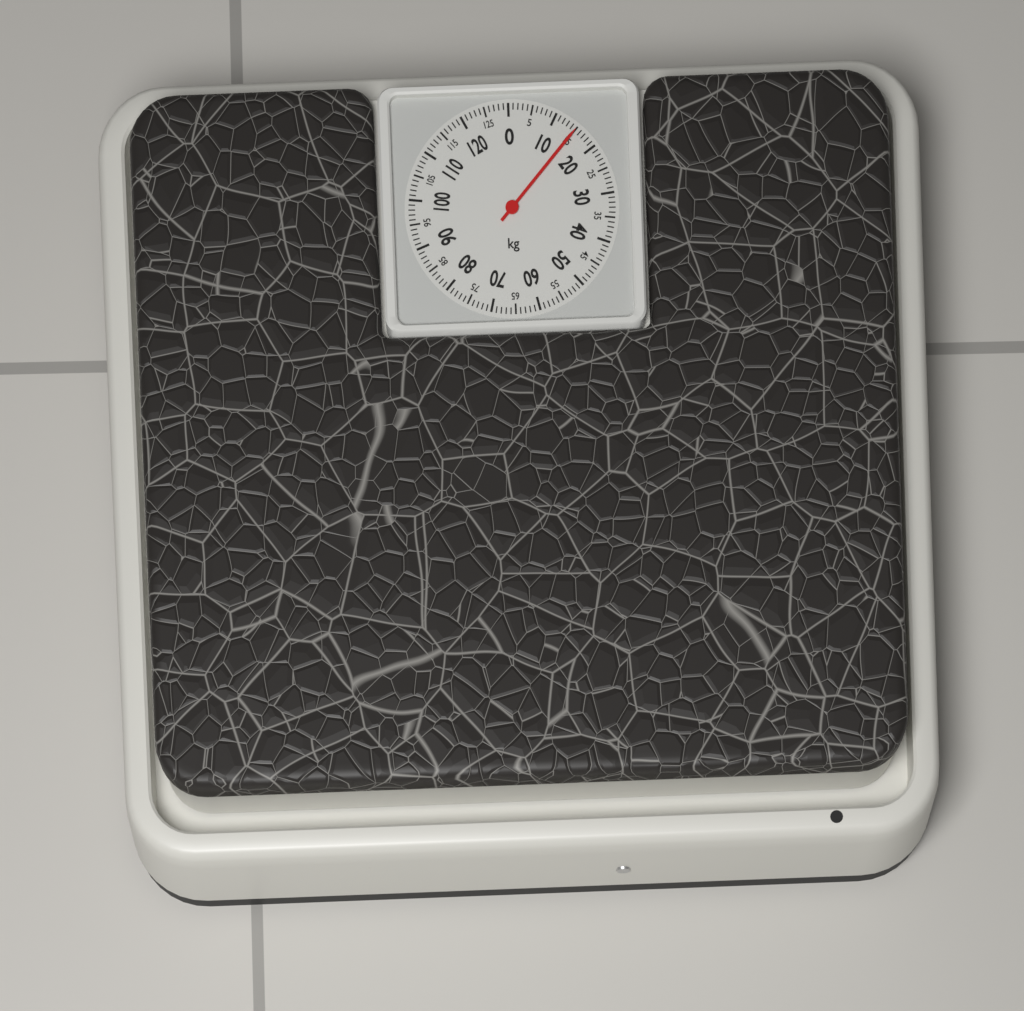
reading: 15 kg
